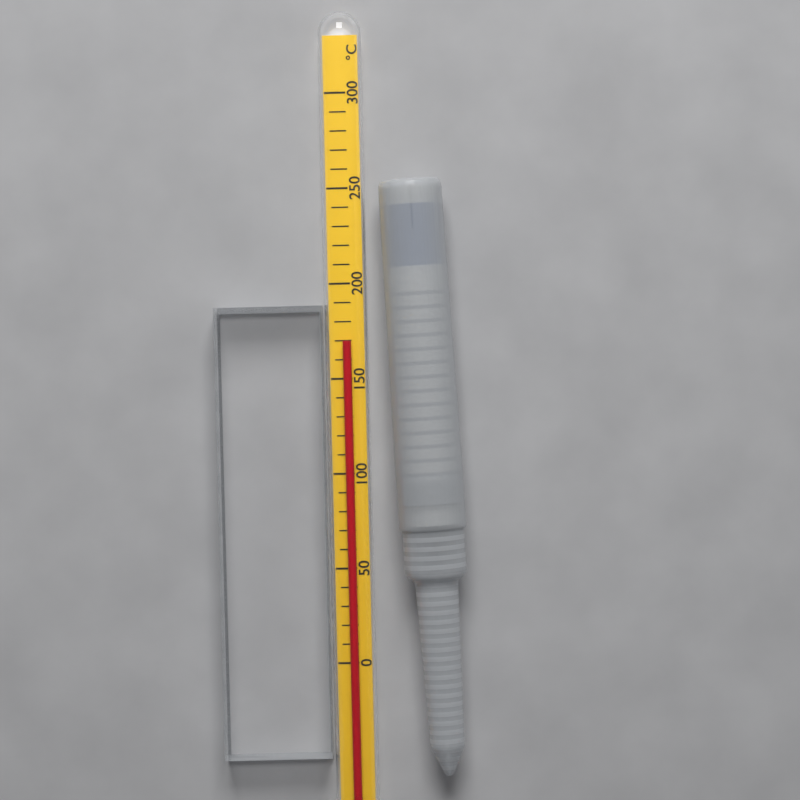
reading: 170 °C
